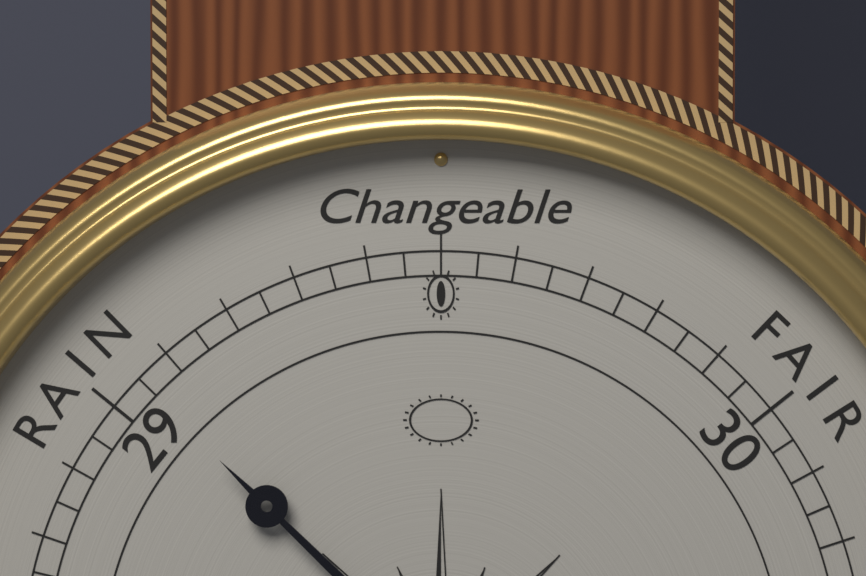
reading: 29.05 (no unit)
